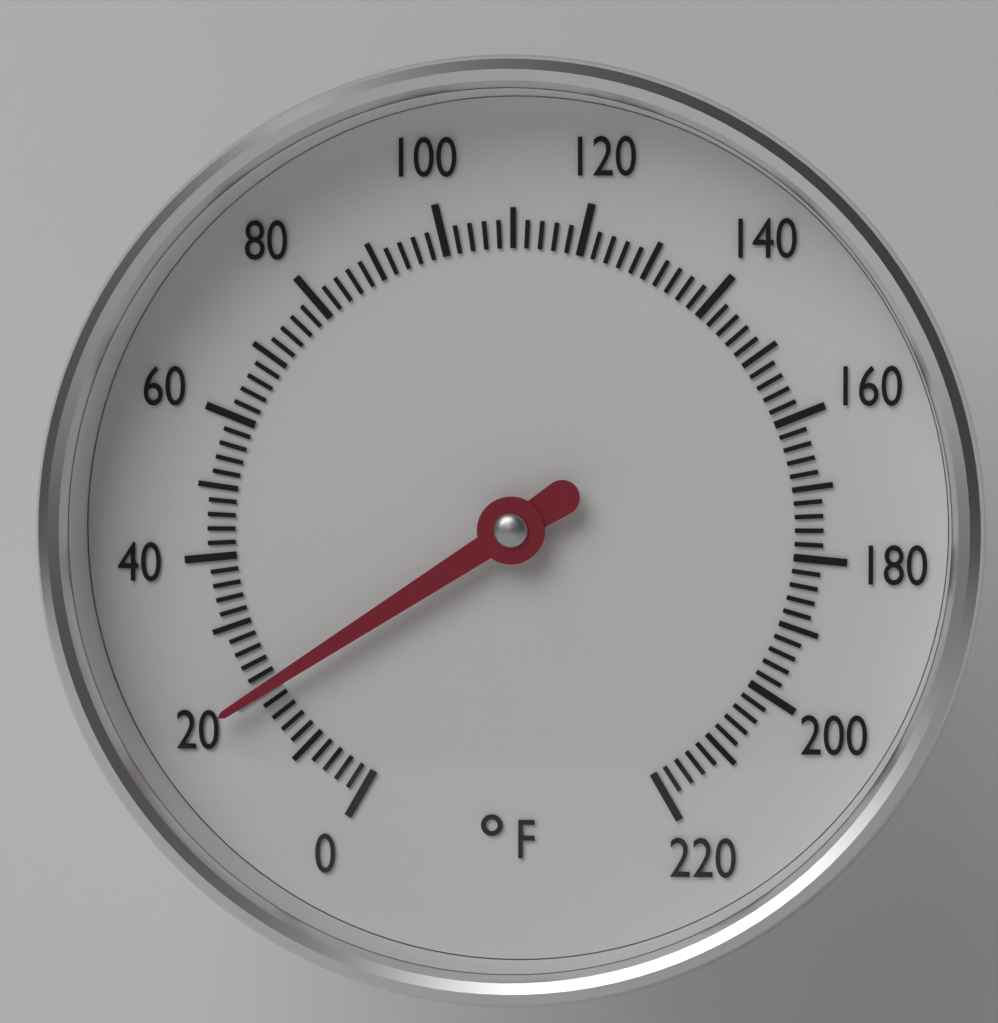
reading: 20 °F
